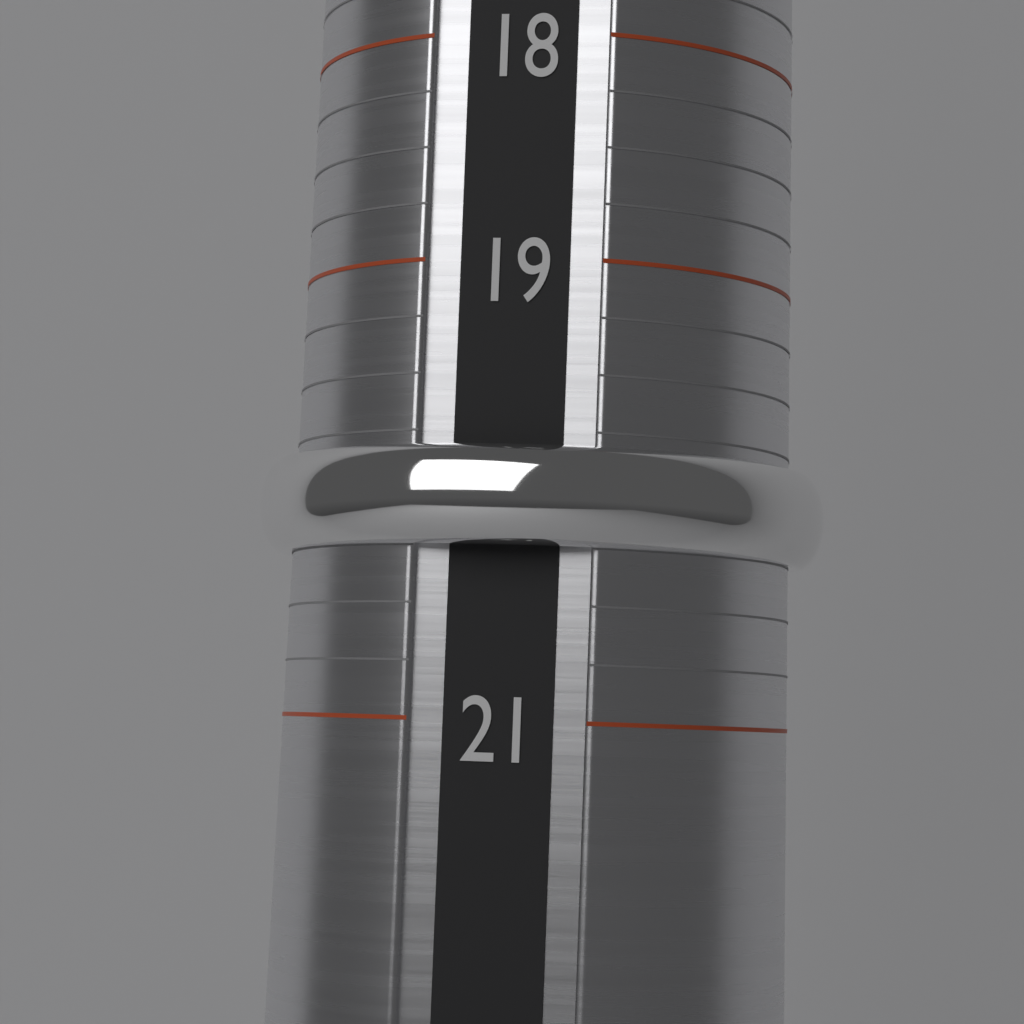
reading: 20.25 (no unit)
